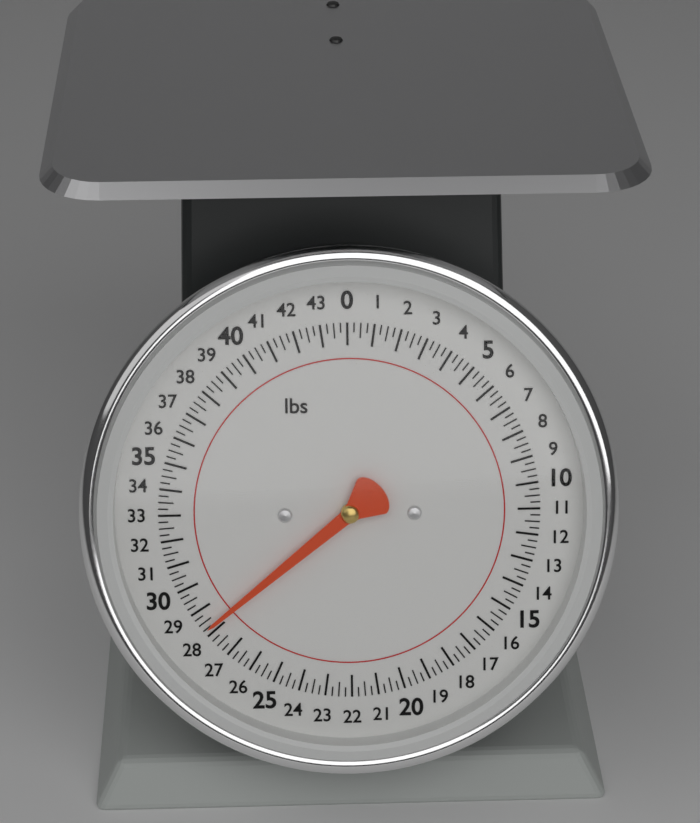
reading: 28.25 lbs
